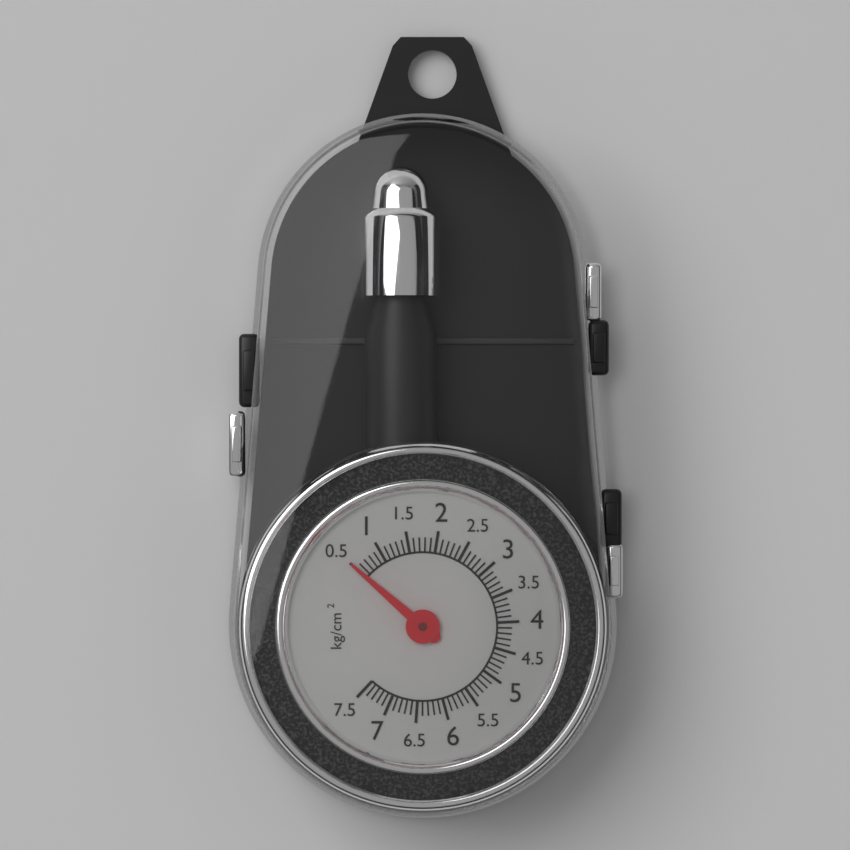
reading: 0.5 kg/cm²
